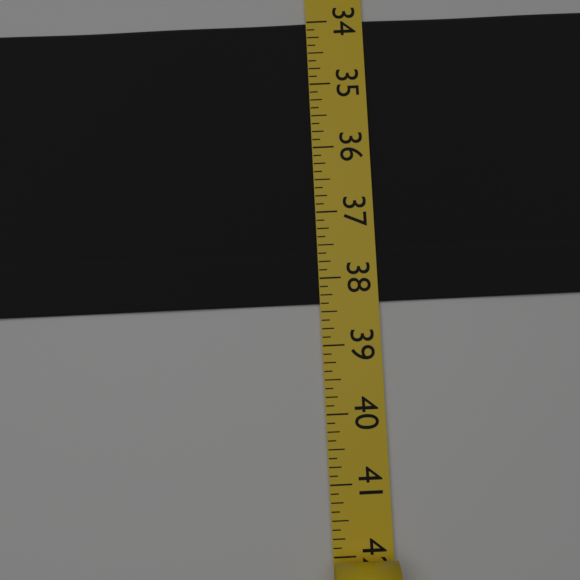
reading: 38.375 (no unit)
